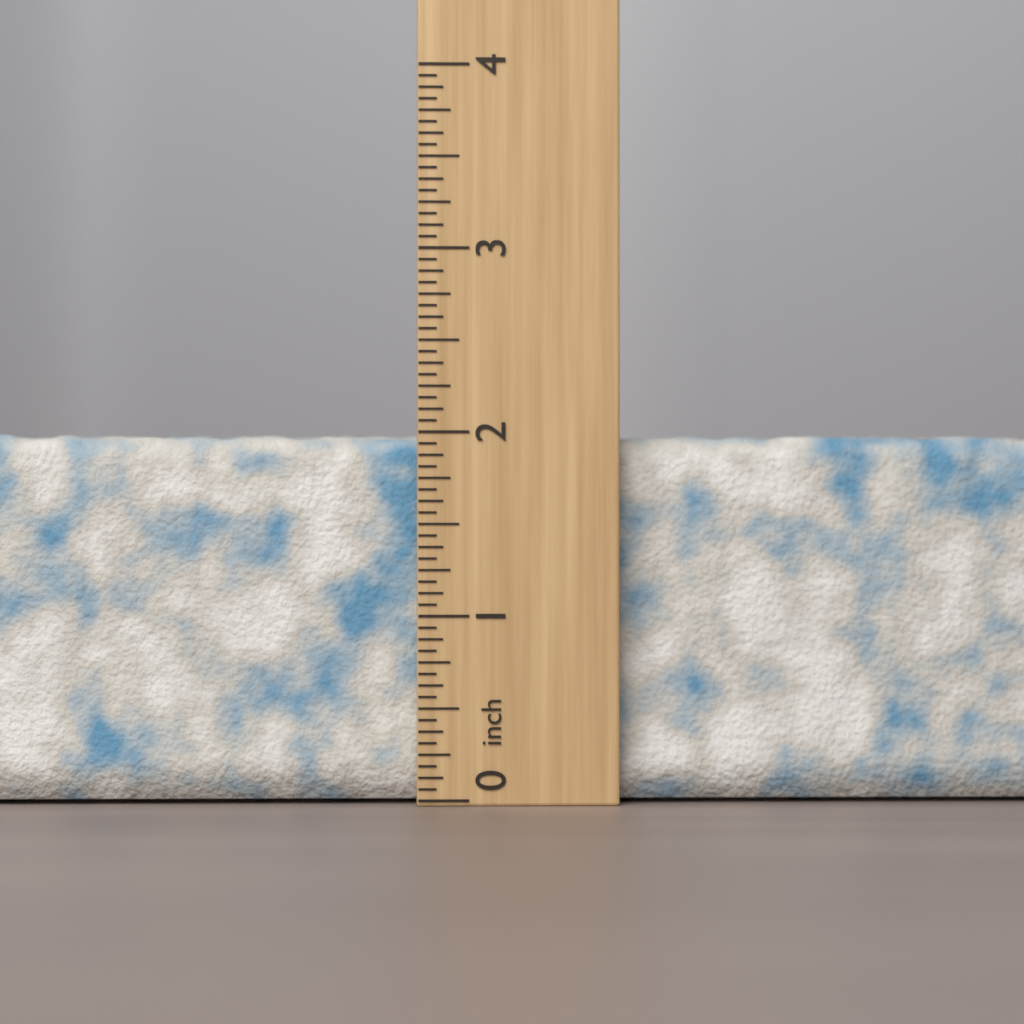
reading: 2.0000 inch
